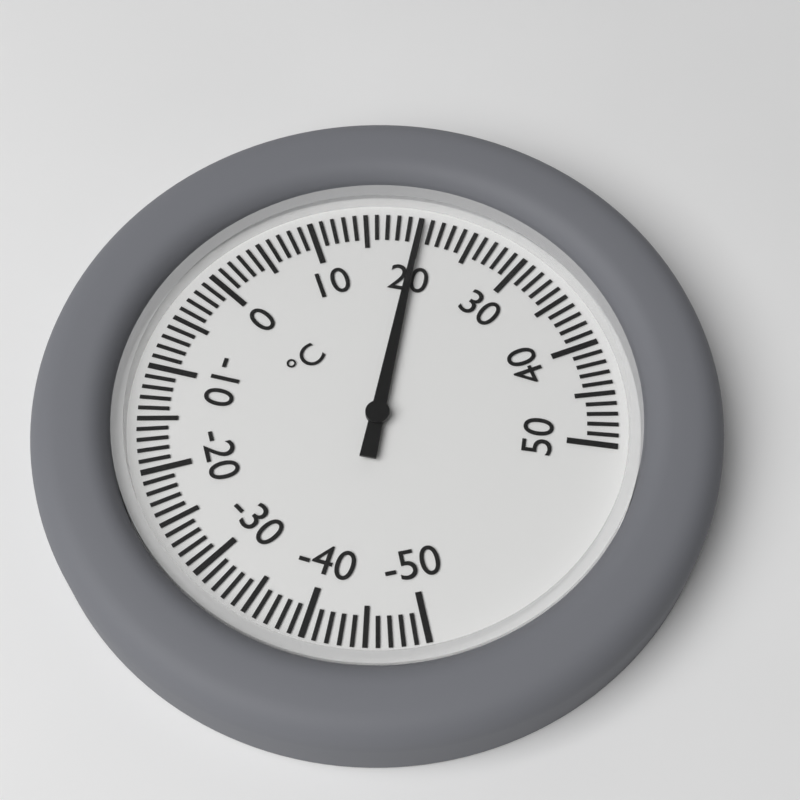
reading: 20 °C
